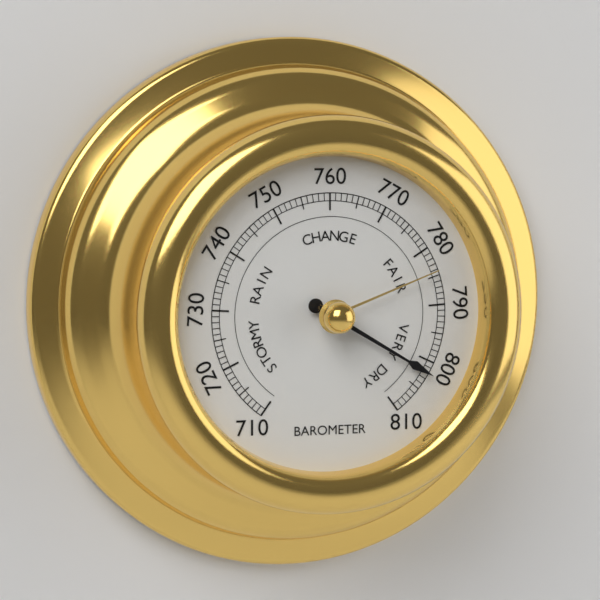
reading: 802 (no unit)
